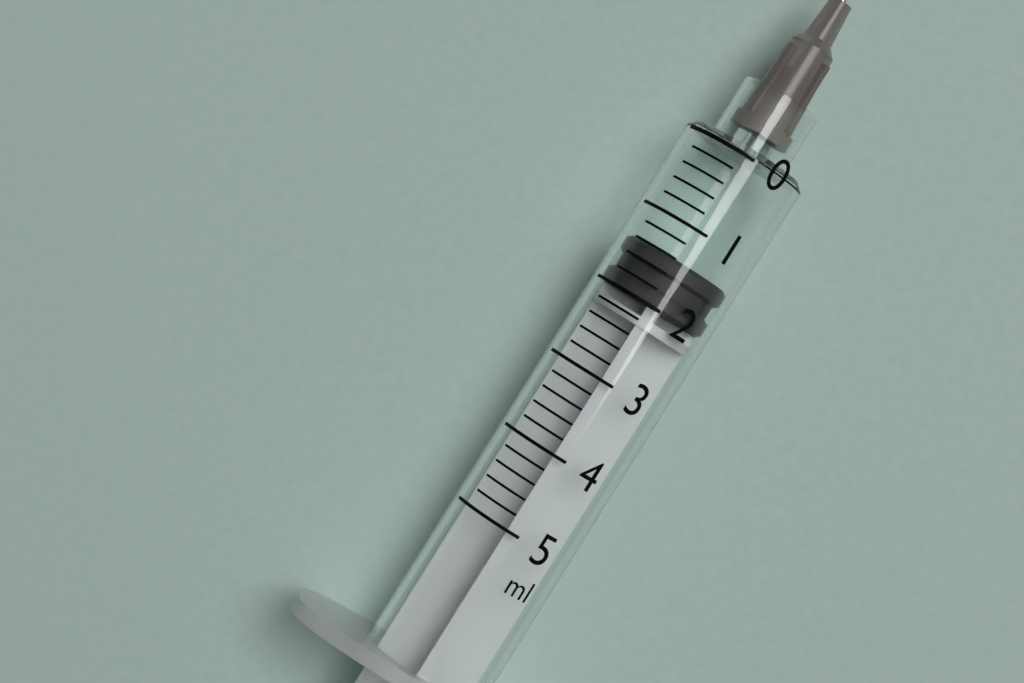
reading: 1.4 ml
